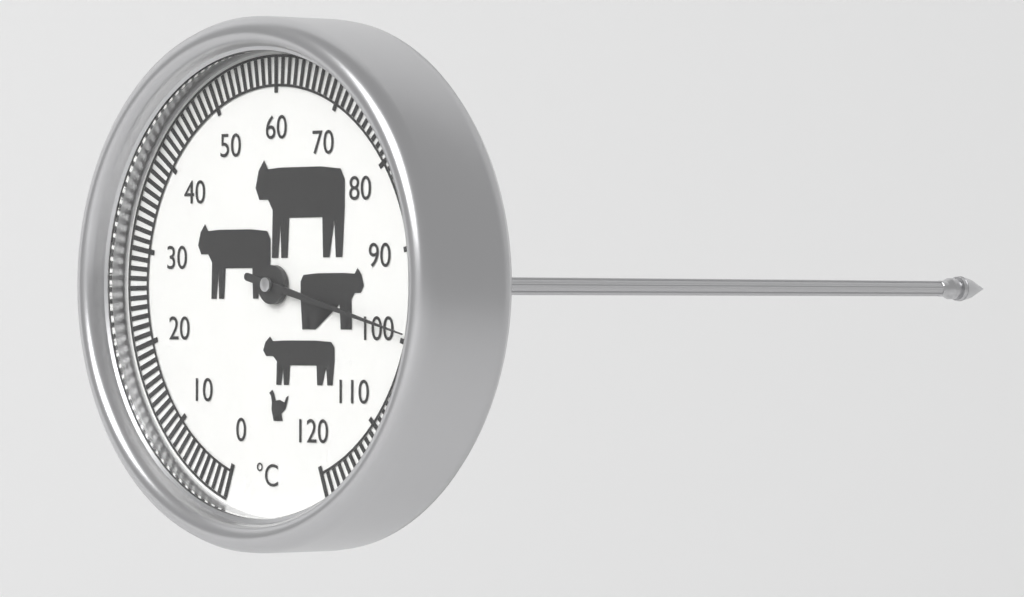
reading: 99 °C
